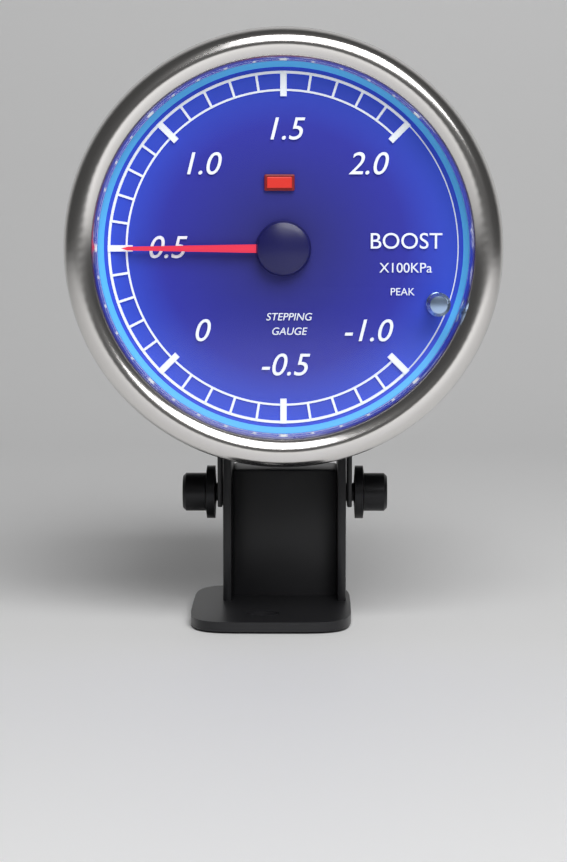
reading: 50 kPa
